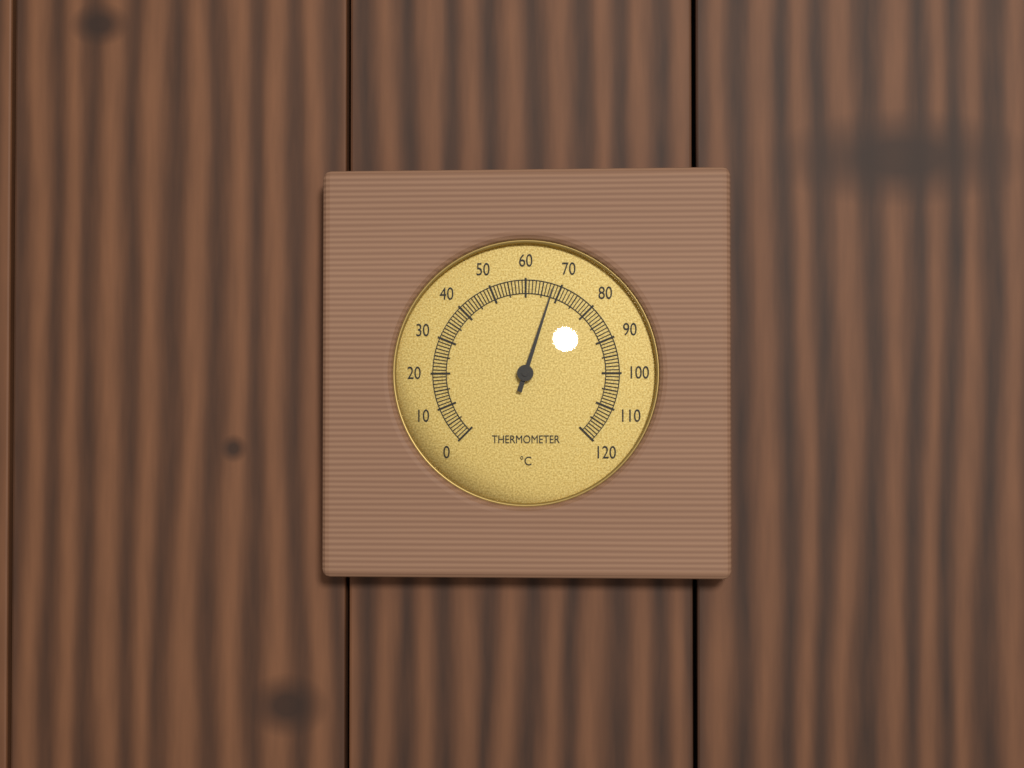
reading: 68 °C
